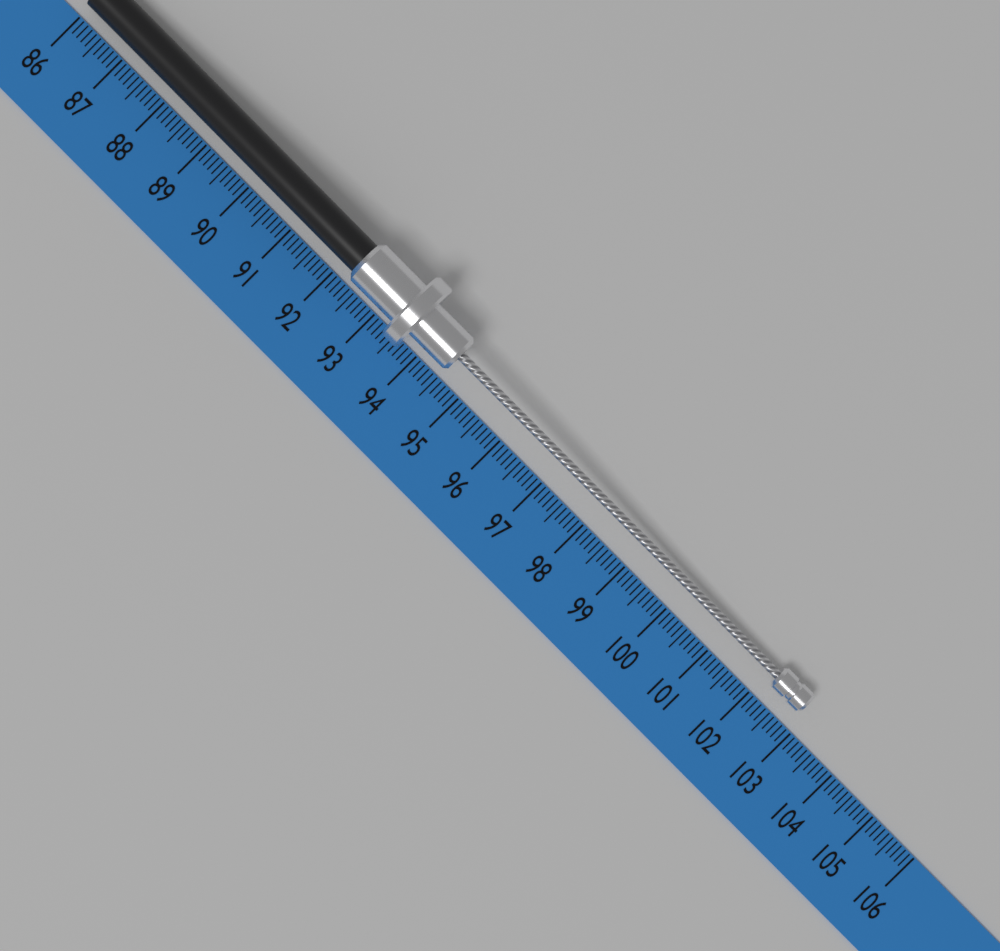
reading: 102.8 (no unit)
